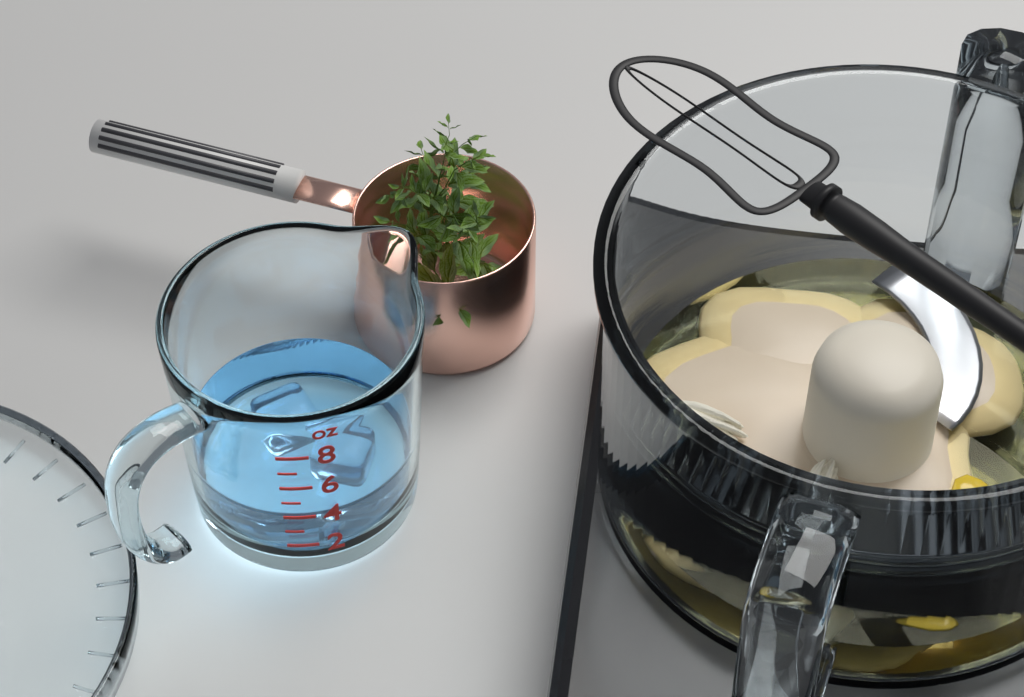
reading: 4 oz
